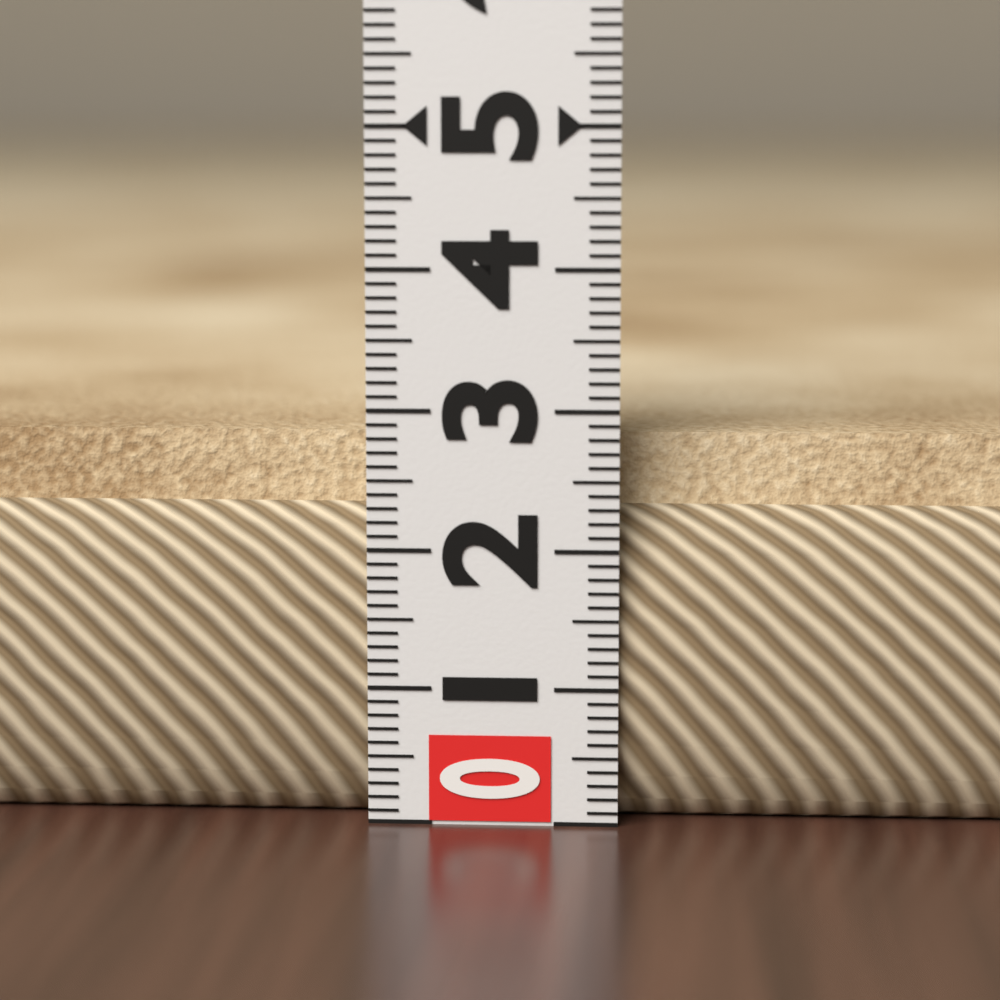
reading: 2.8 (no unit)
